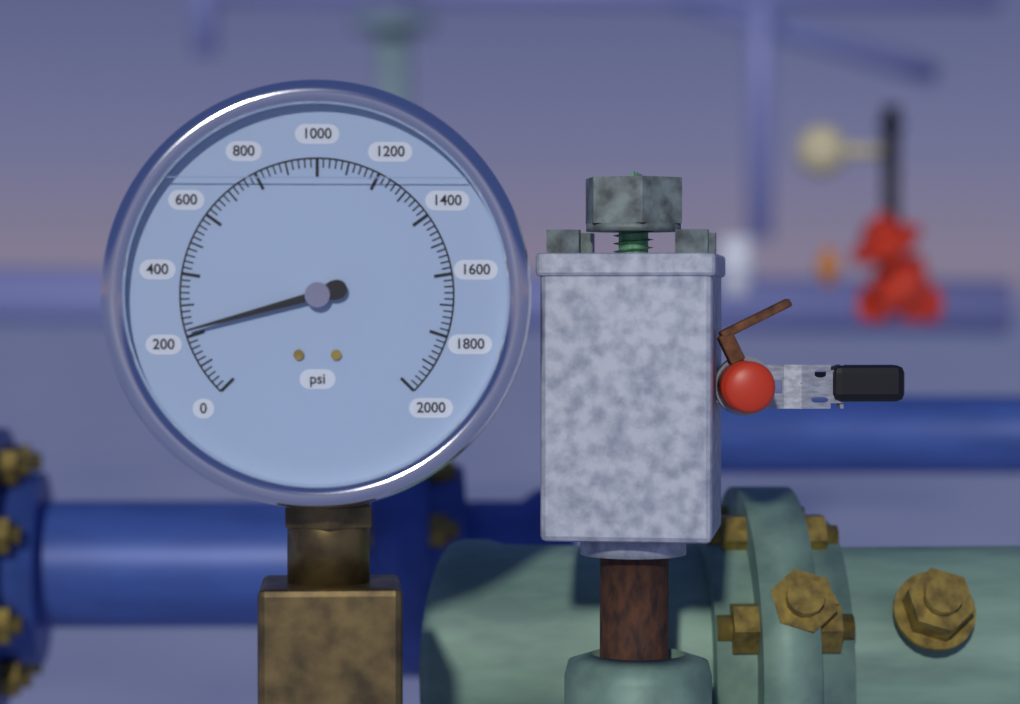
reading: 220 psi
